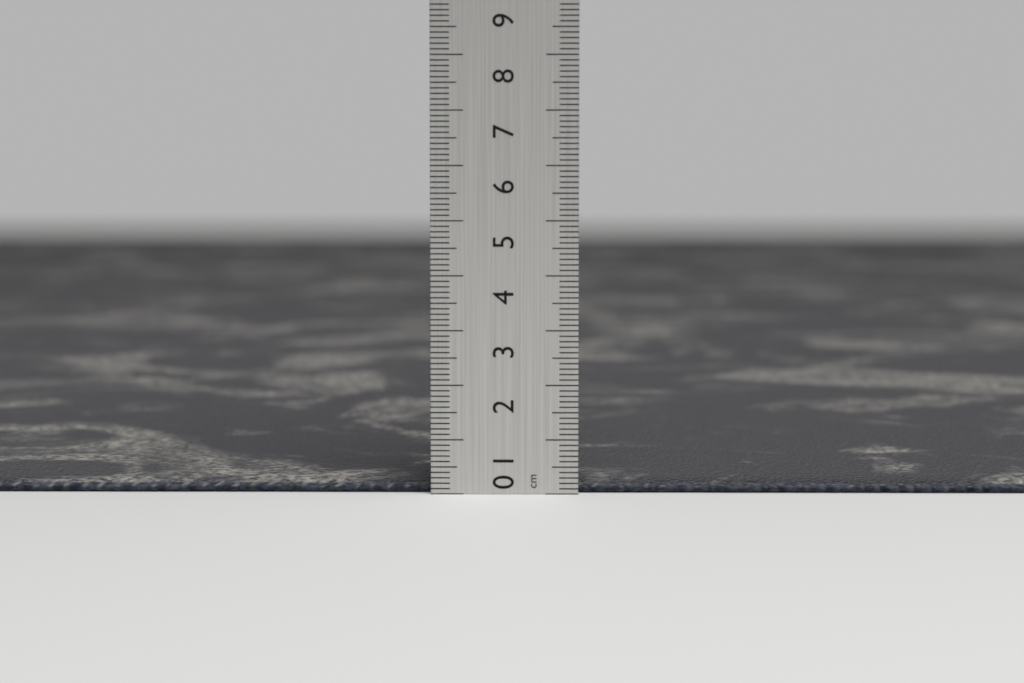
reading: 0.2 cm
